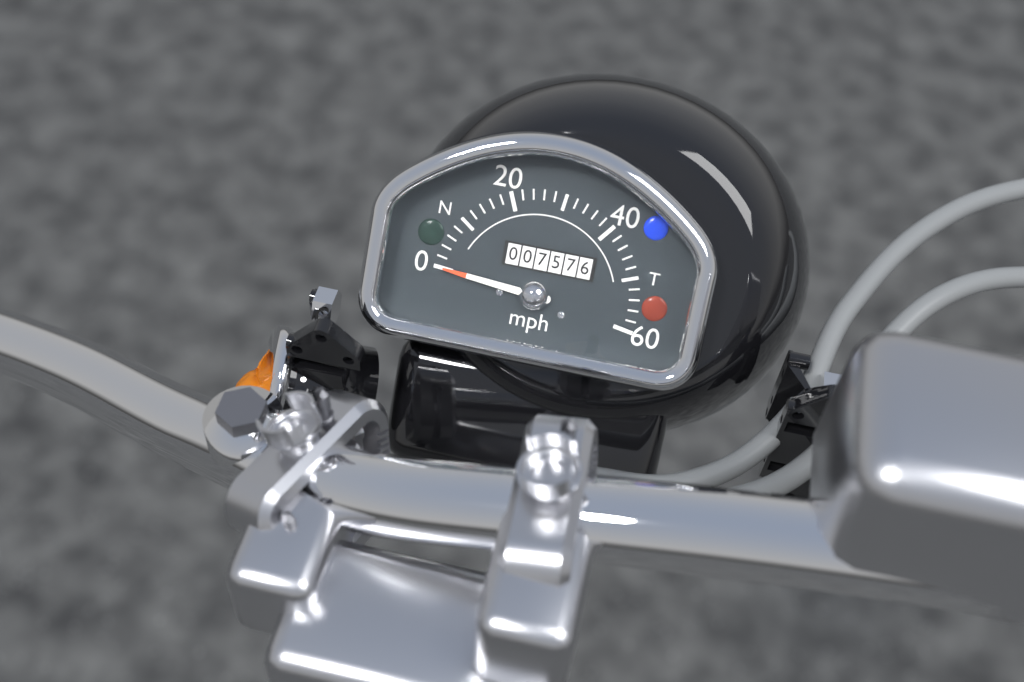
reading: 0 mph
